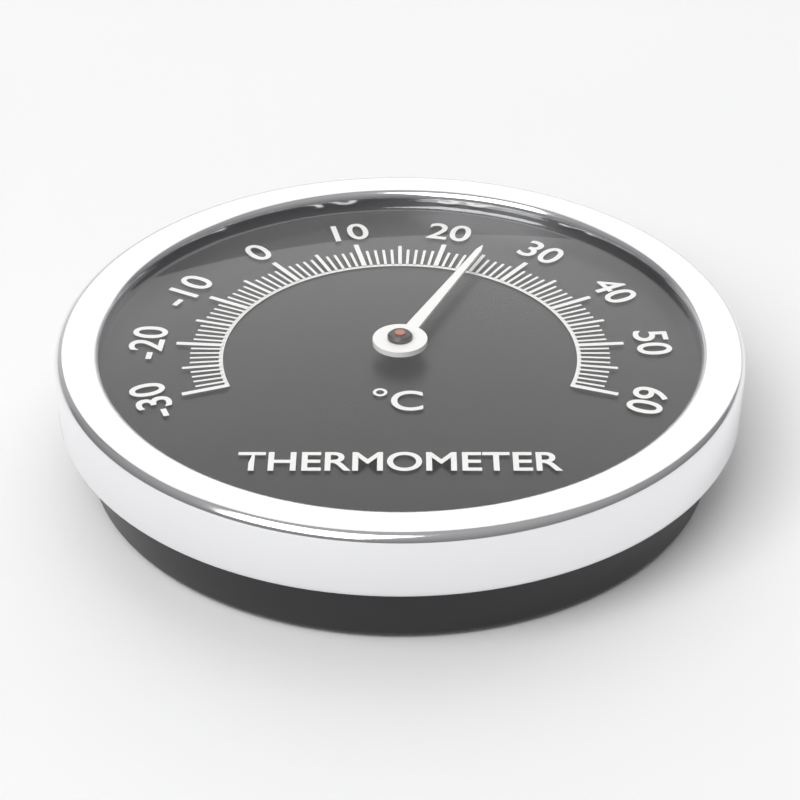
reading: 25 °C
